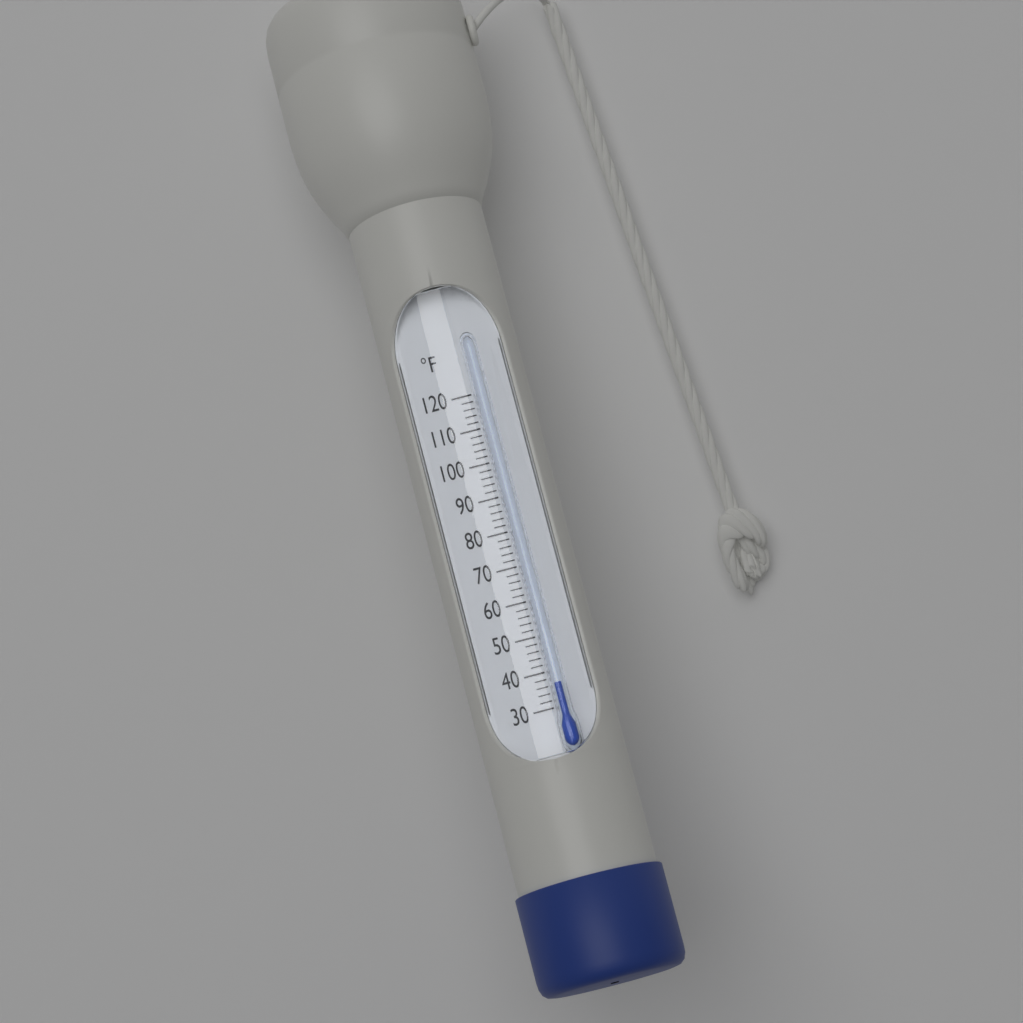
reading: 36 °F
